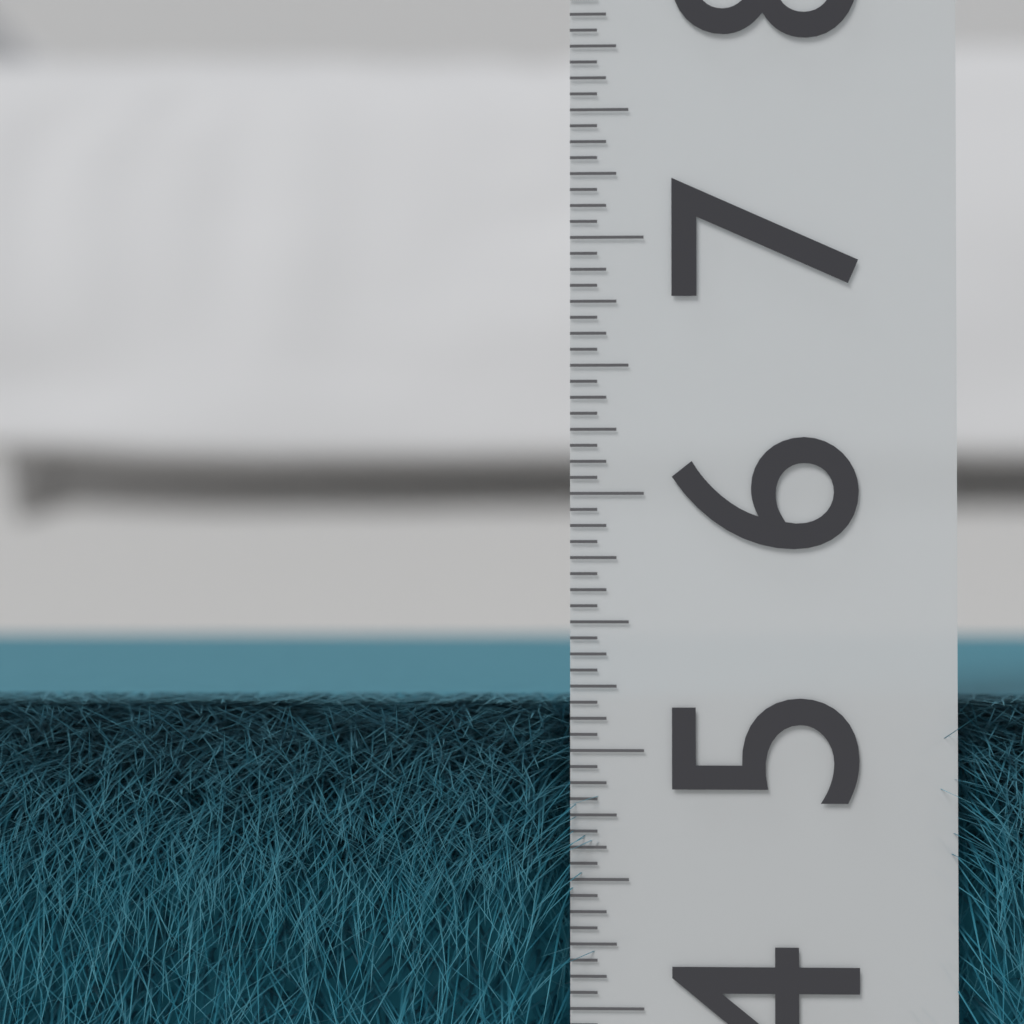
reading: 5.1875 (no unit)
